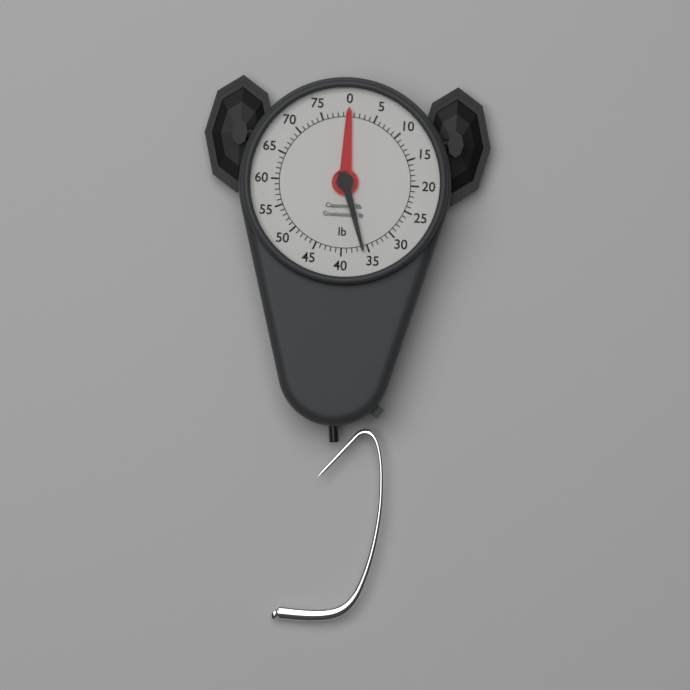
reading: 36 lb
